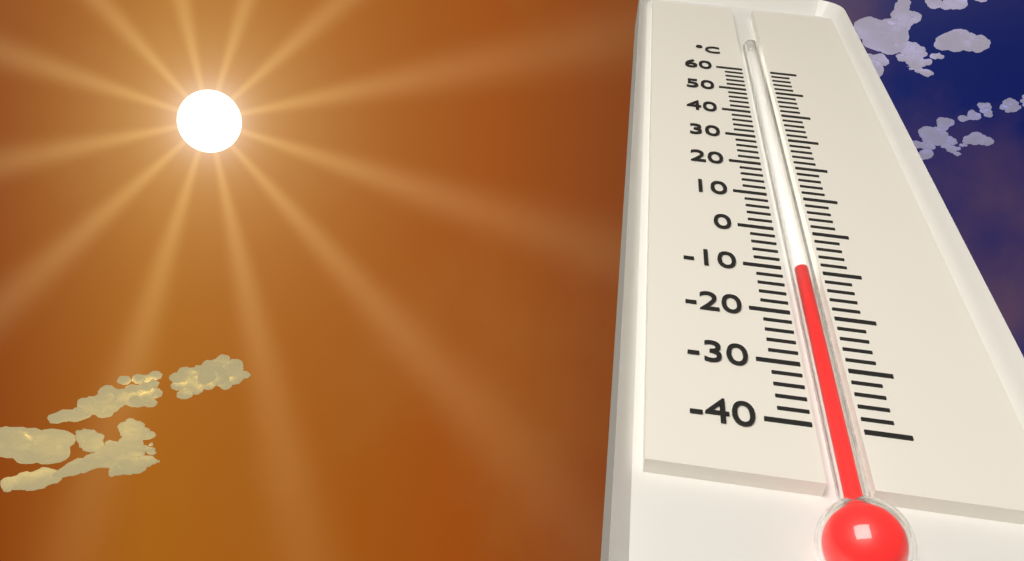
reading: -10 °C
